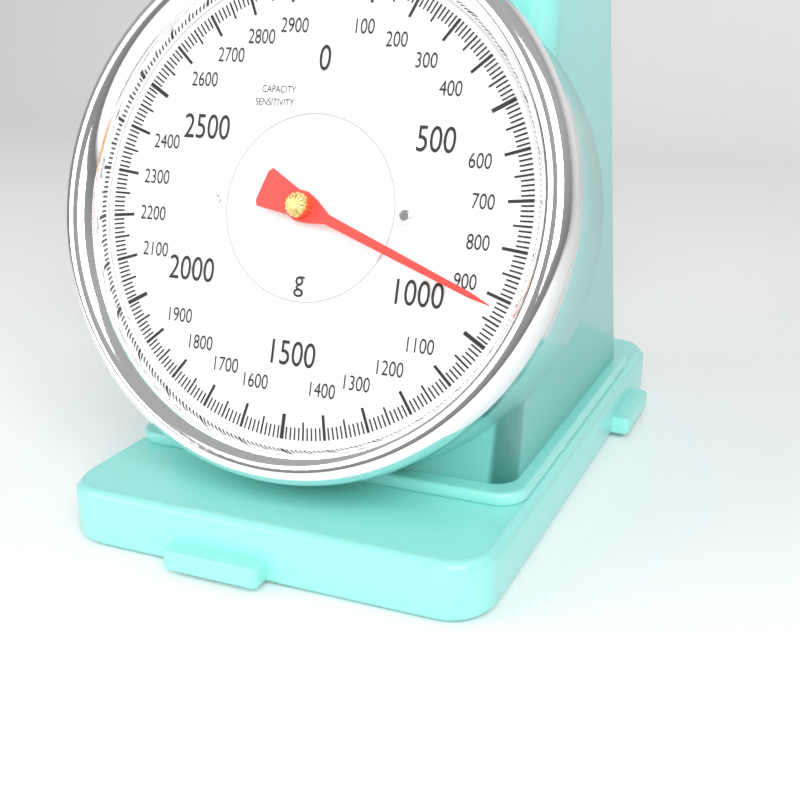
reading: 920 g
